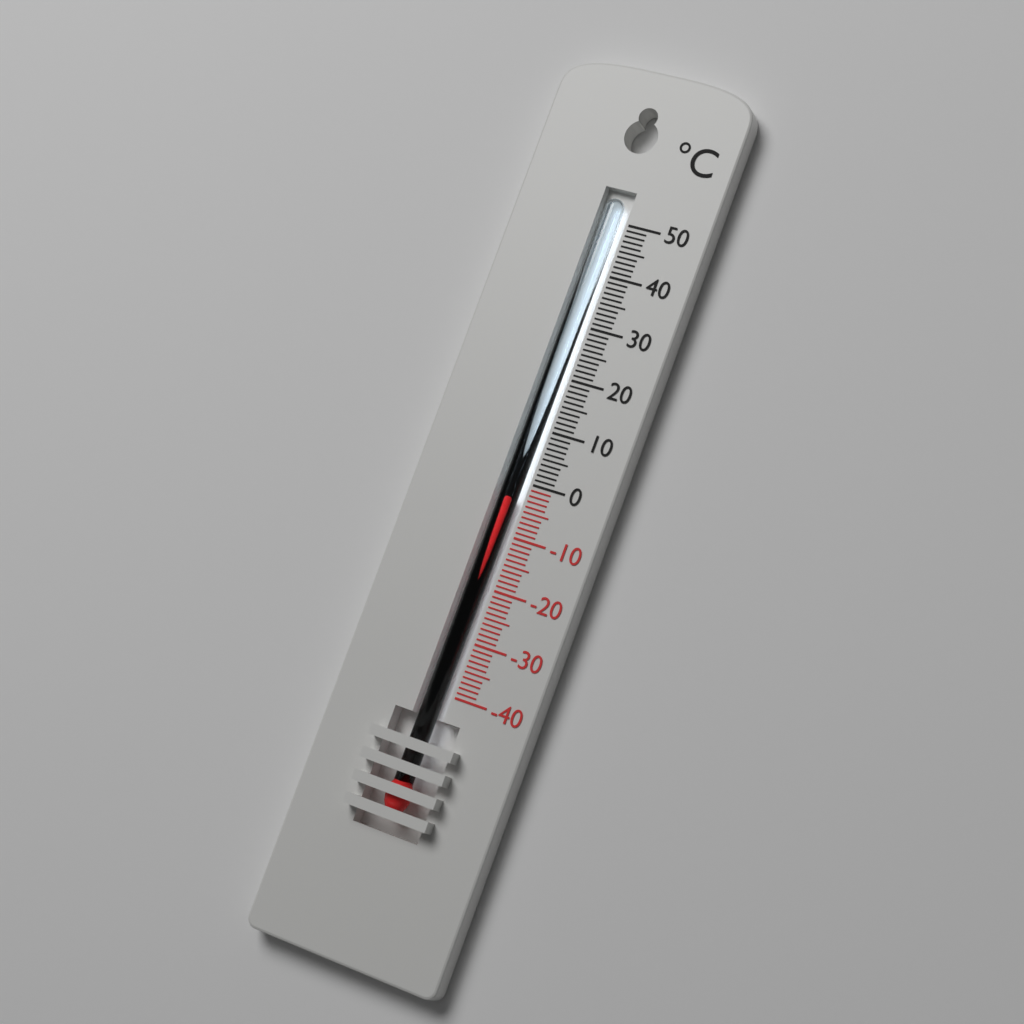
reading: -3 °C
